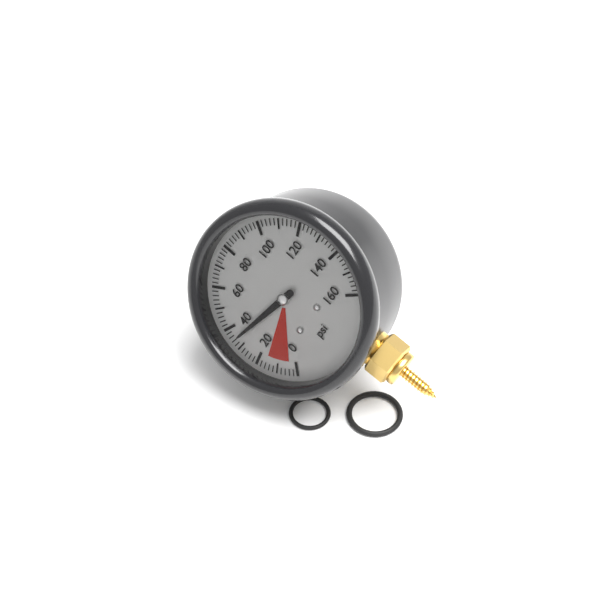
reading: 34 psi
